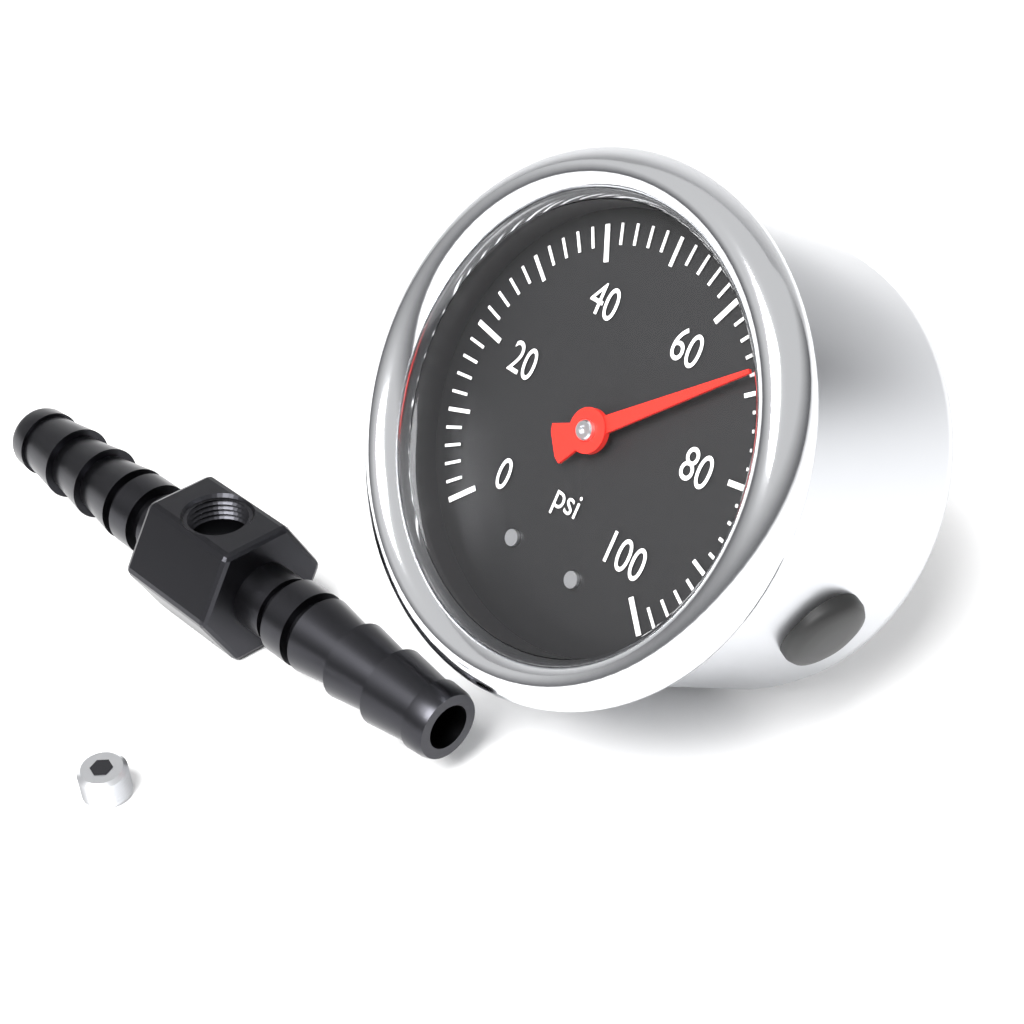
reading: 68 psi
